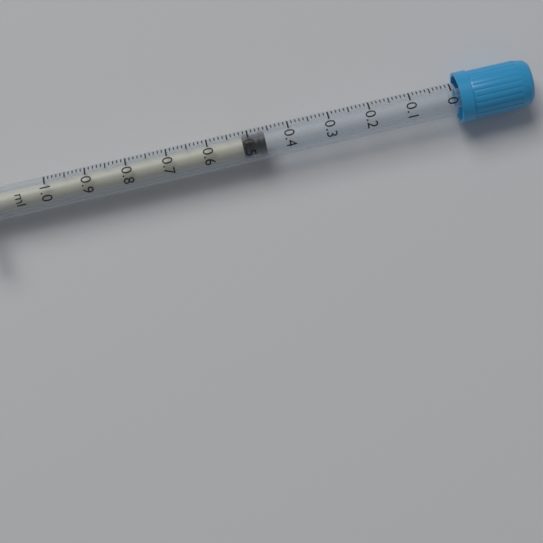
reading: 0.46 ml
